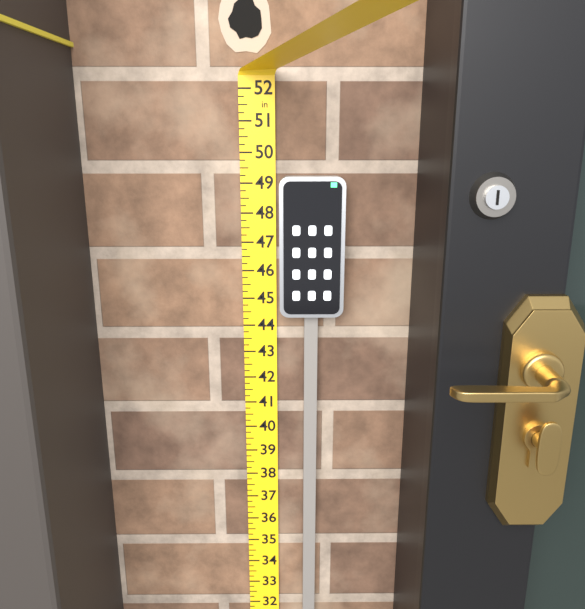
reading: 49.25 in
